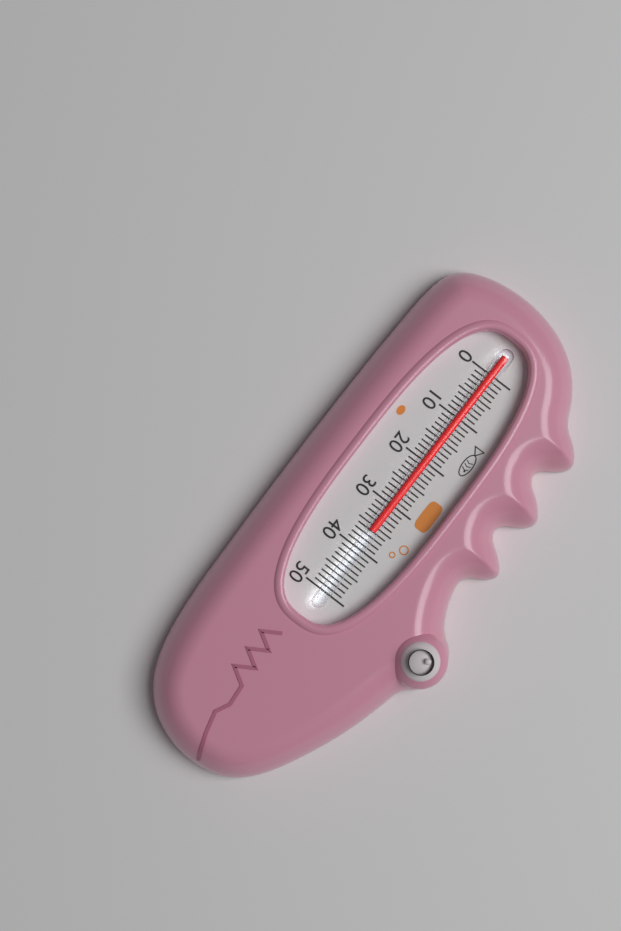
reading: 36 (no unit)
